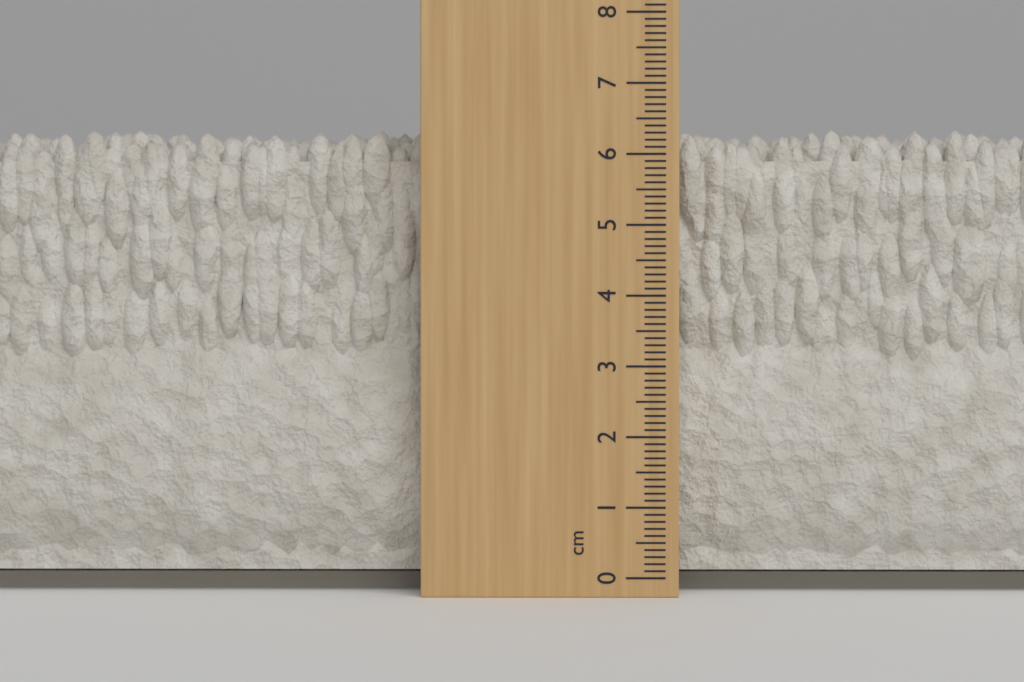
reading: 6.4 cm
